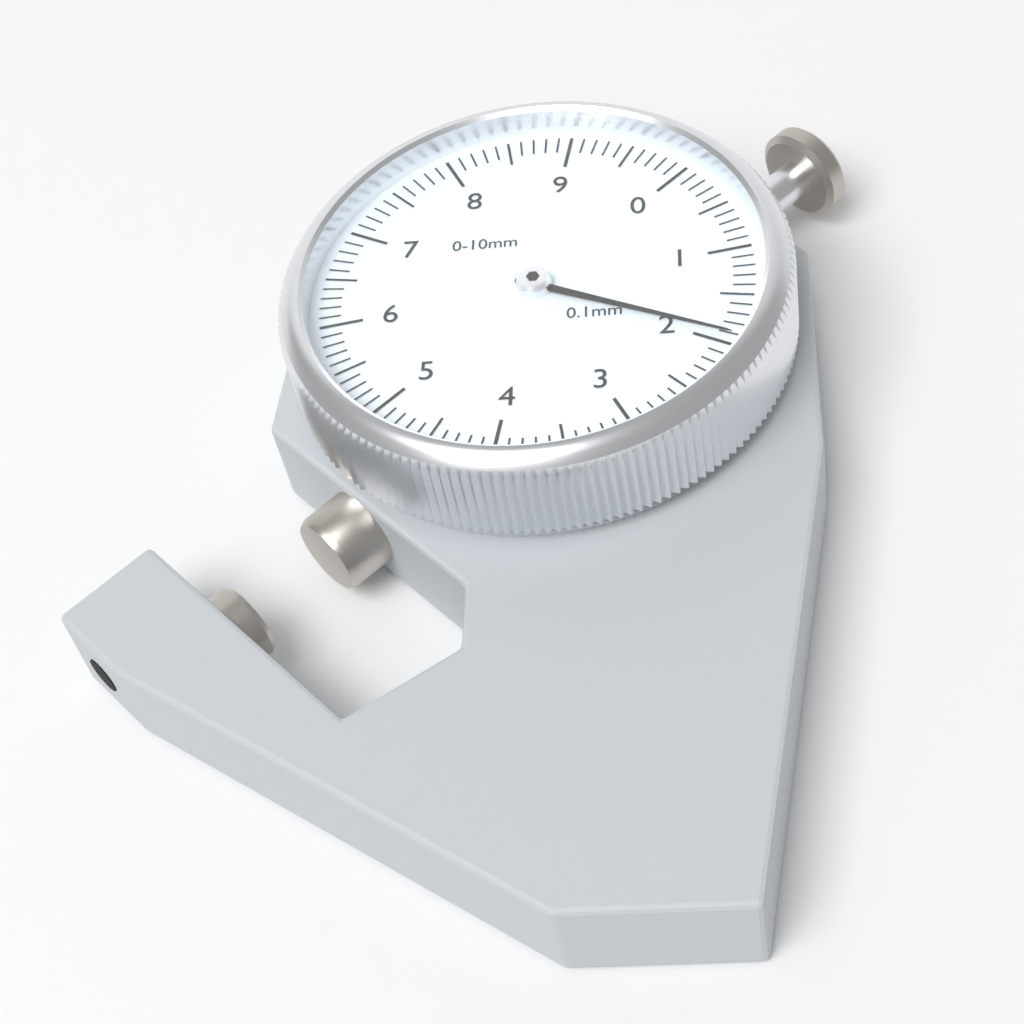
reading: 1.9 mm
